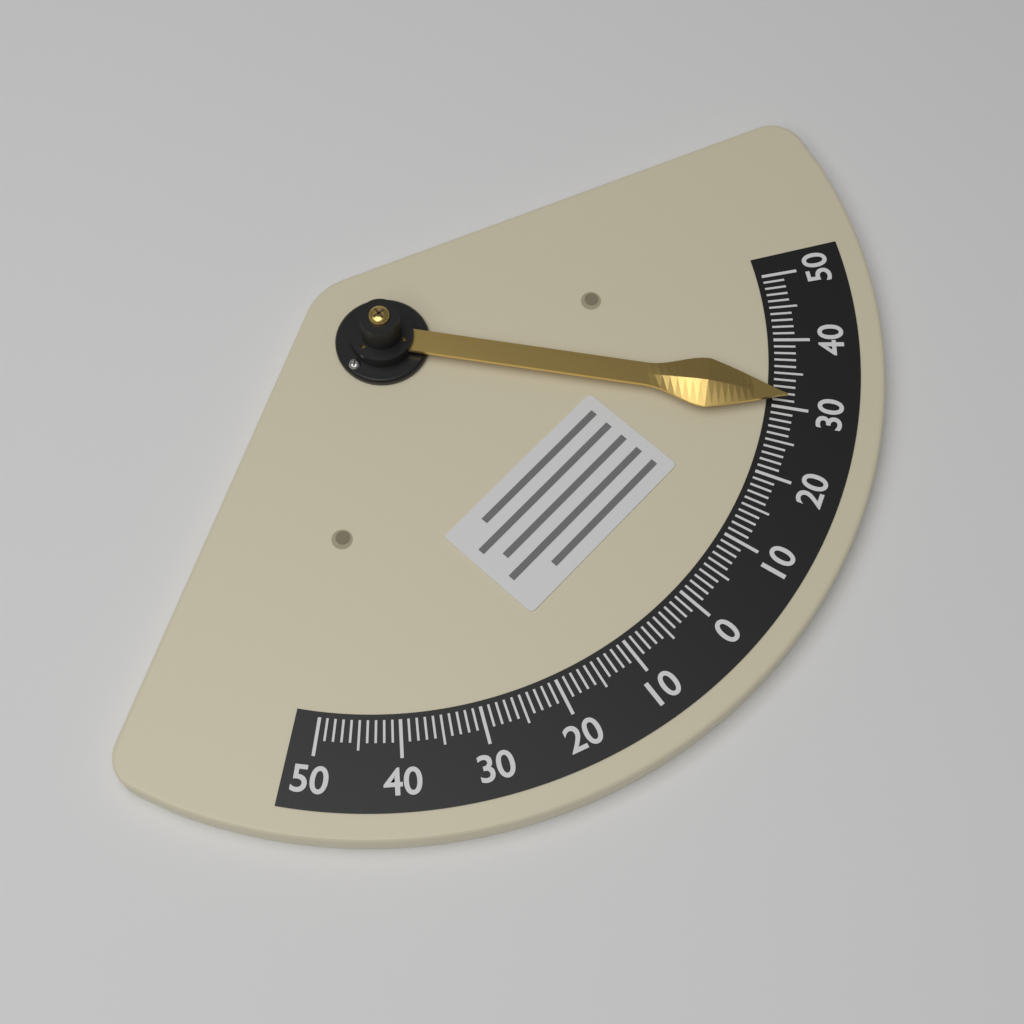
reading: 31 (no unit)
